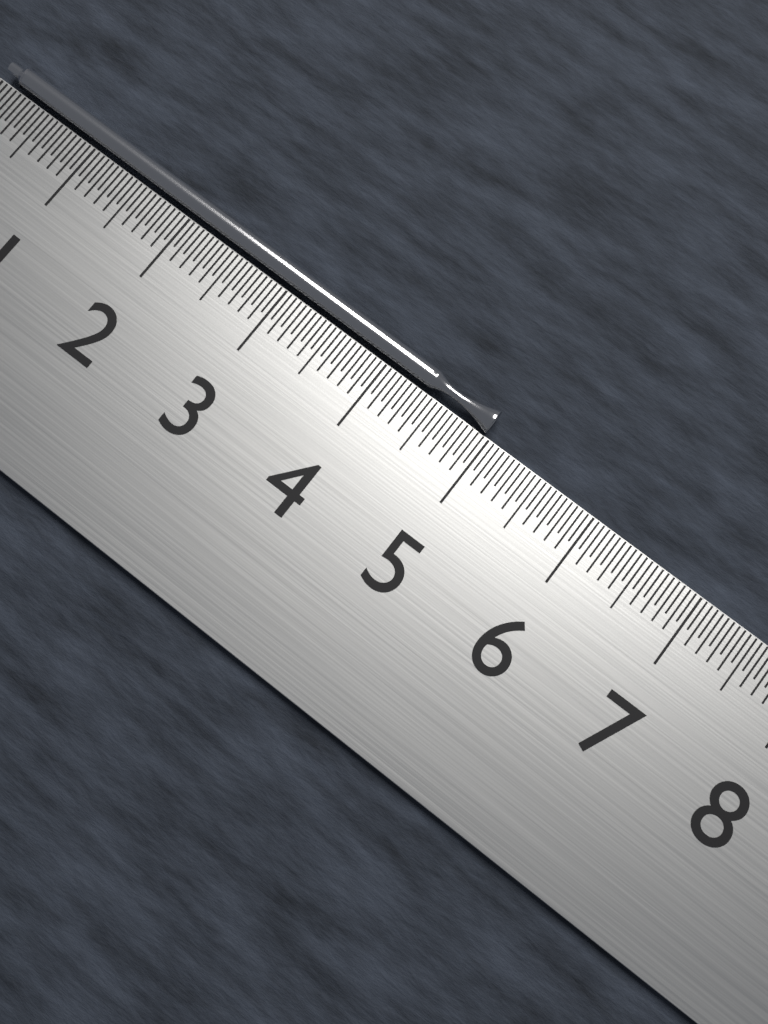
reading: 4.95 cm
